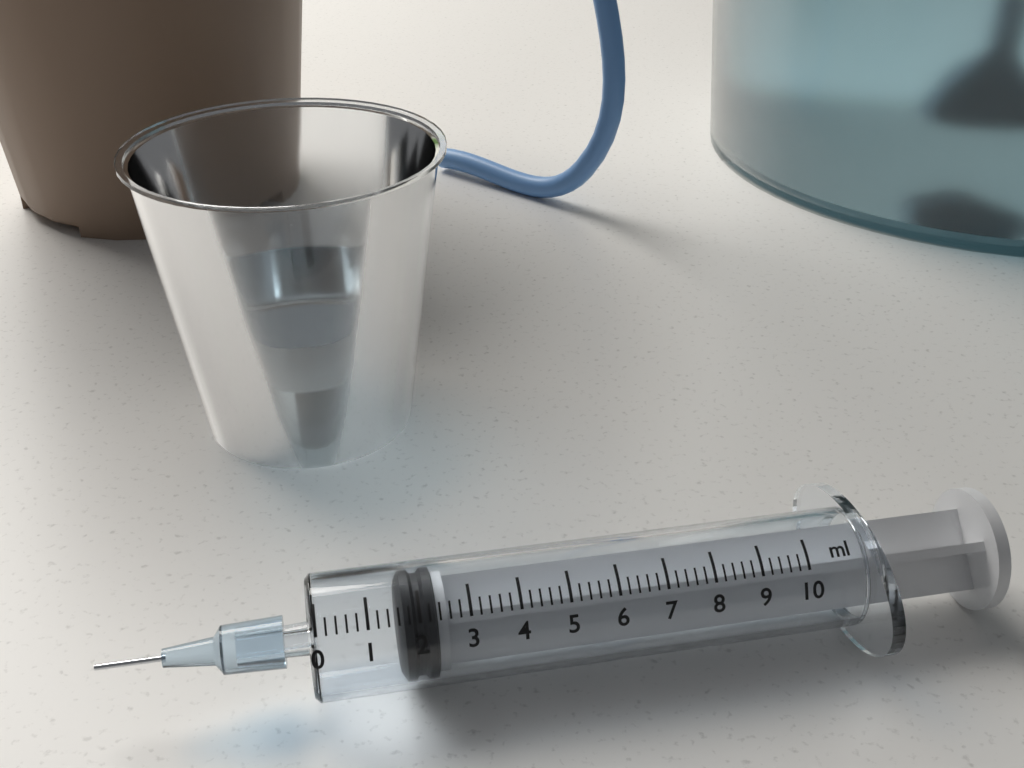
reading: 1.6 ml
